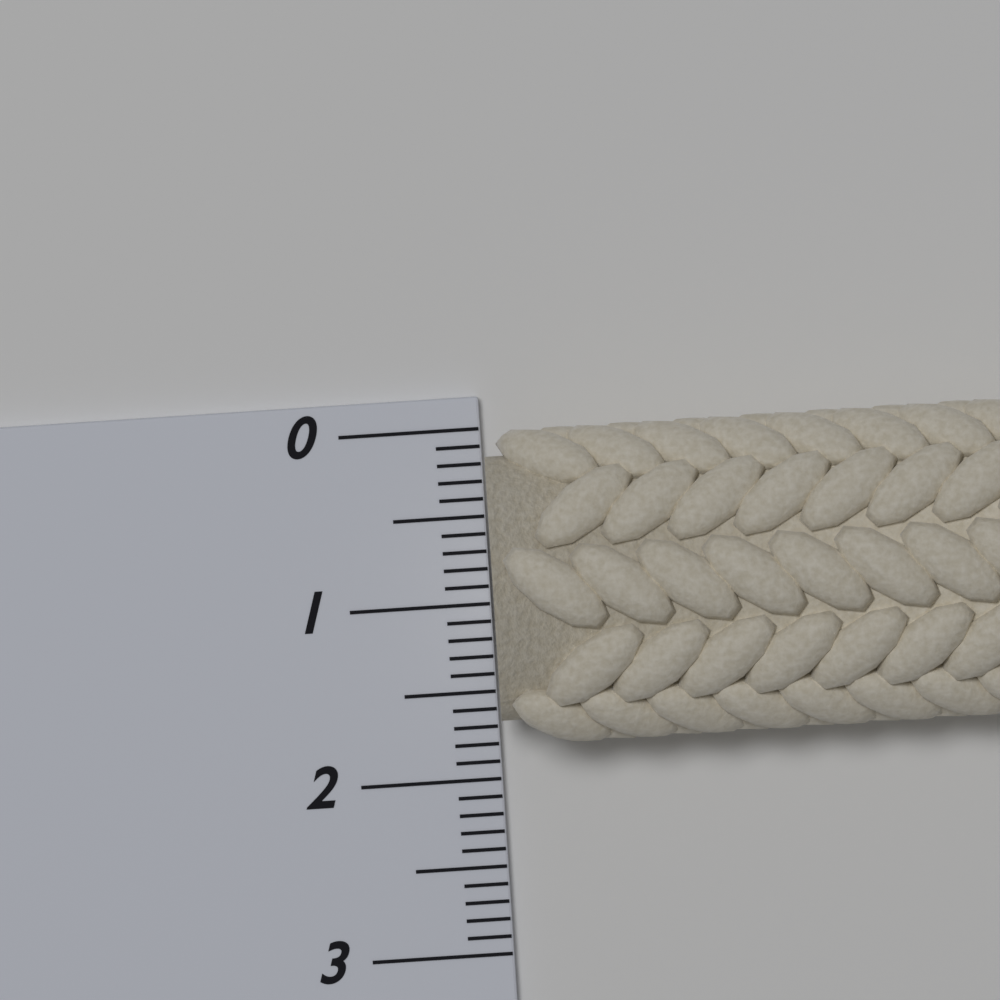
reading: 1.8 (no unit)
